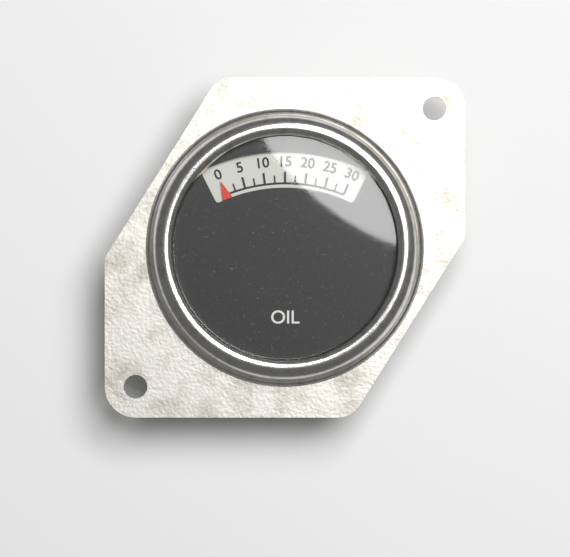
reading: 0.0 (no unit)
